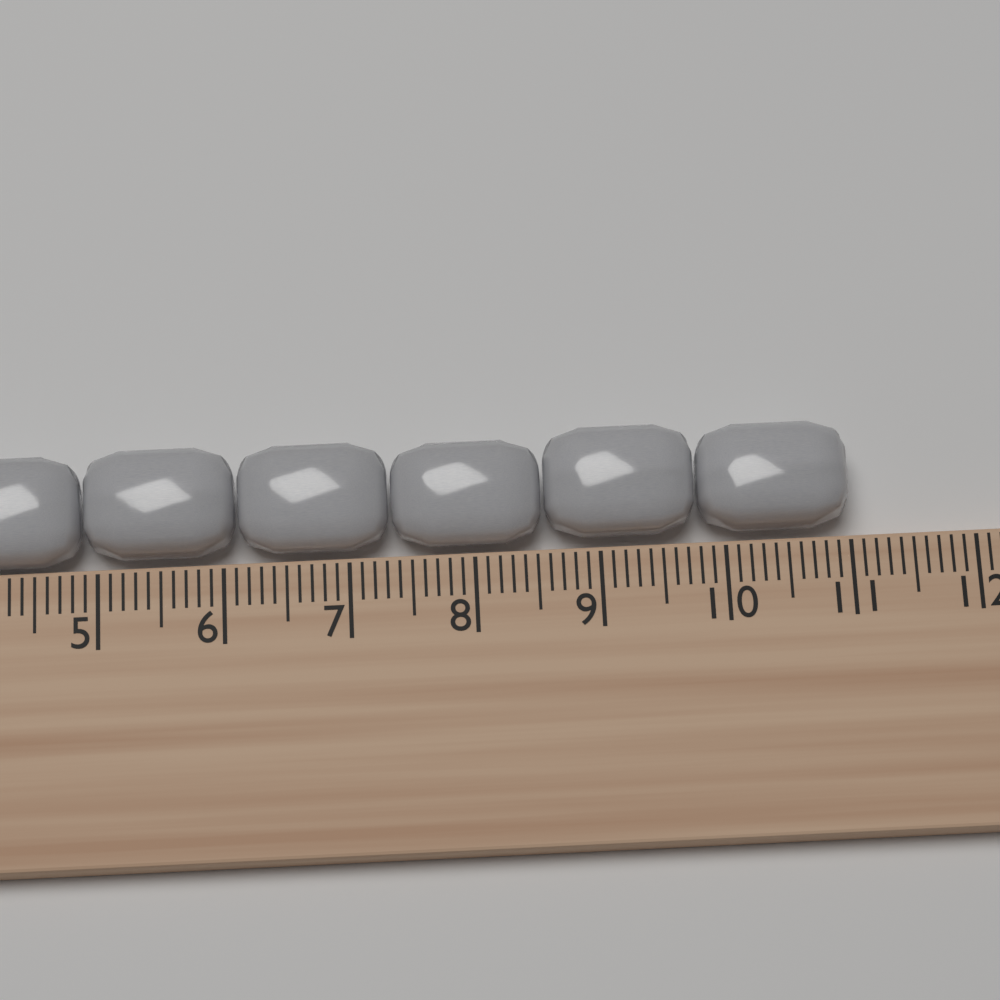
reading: 11.0 cm
